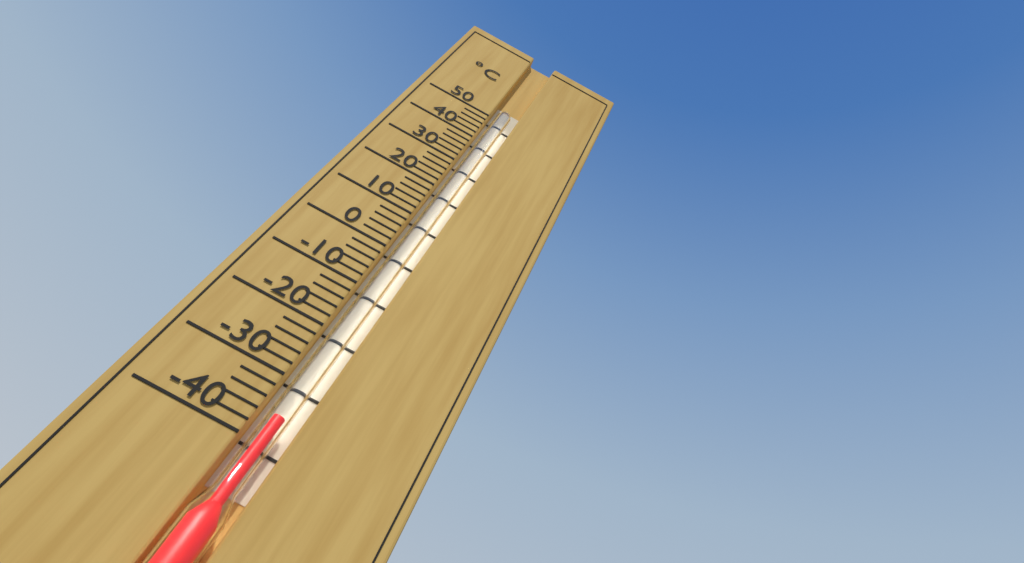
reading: -36 °C
